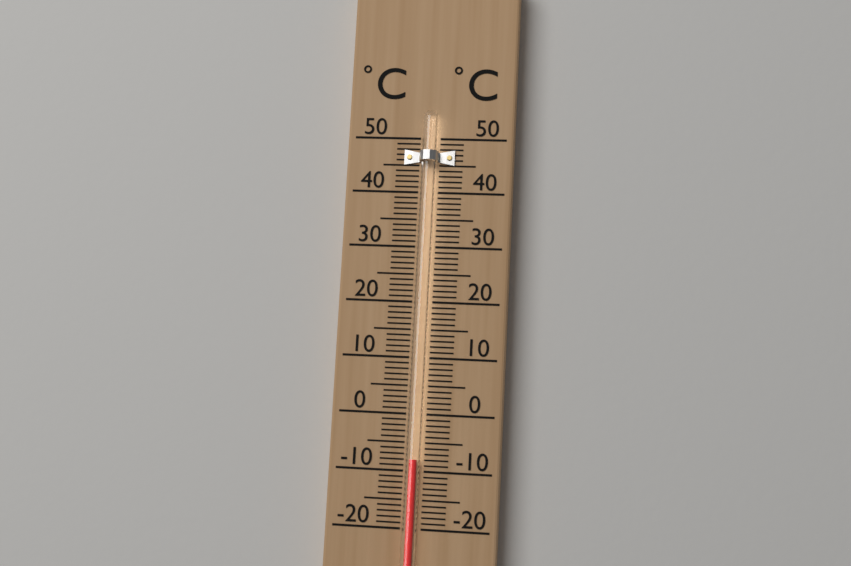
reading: -8 °C
